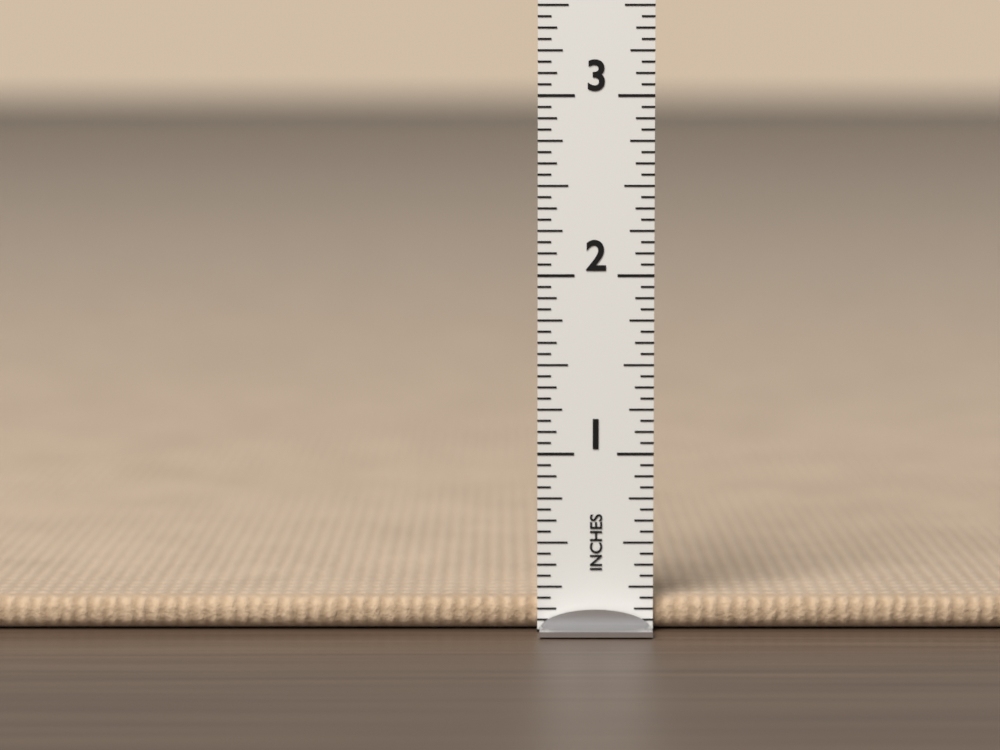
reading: 0.1875 in
